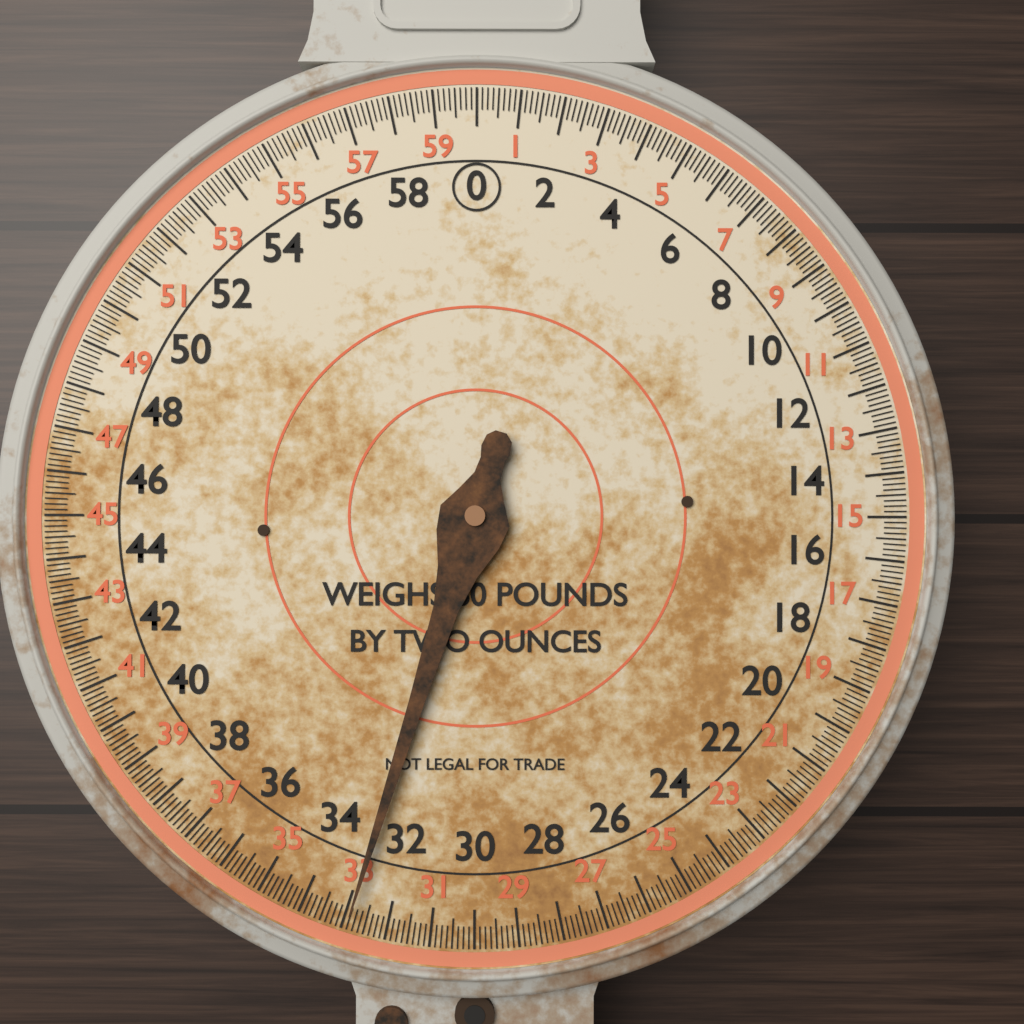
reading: 32.875 lb
